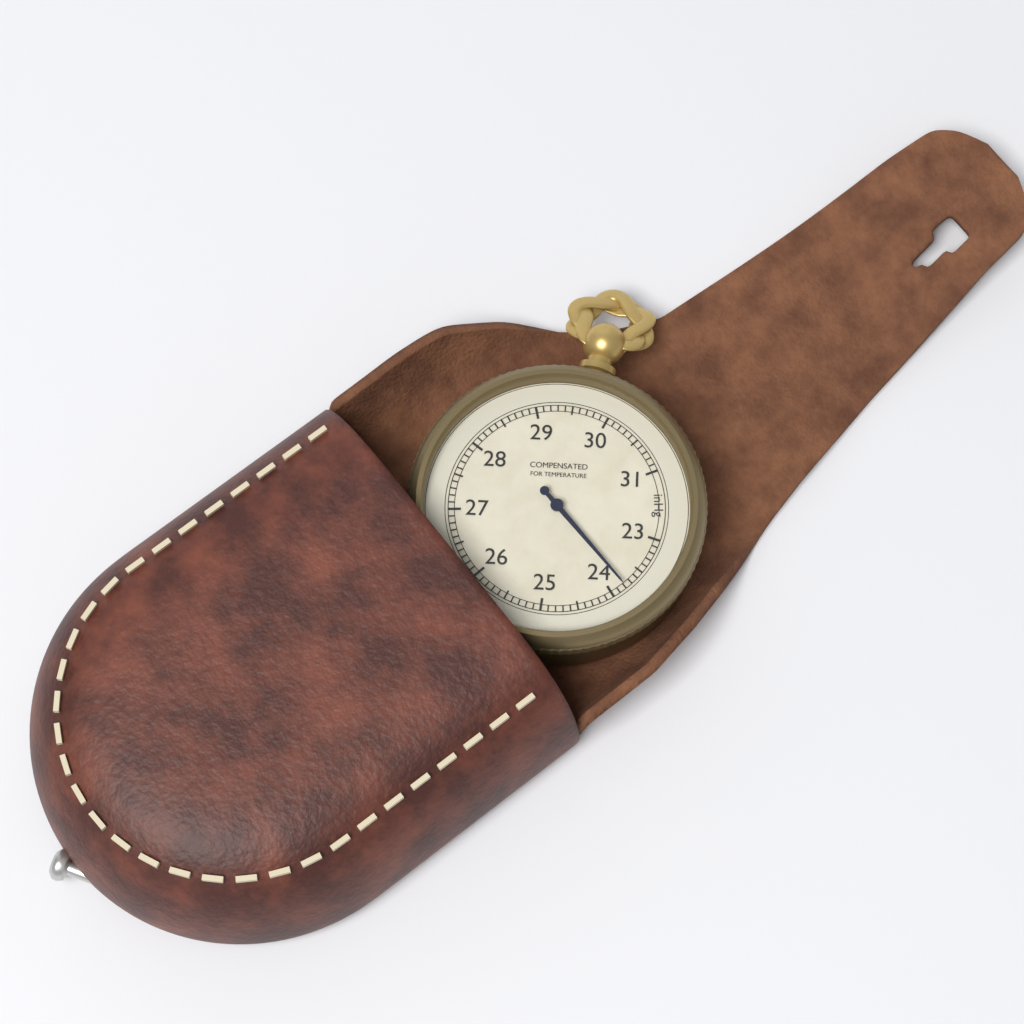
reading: 23.8 inHg
